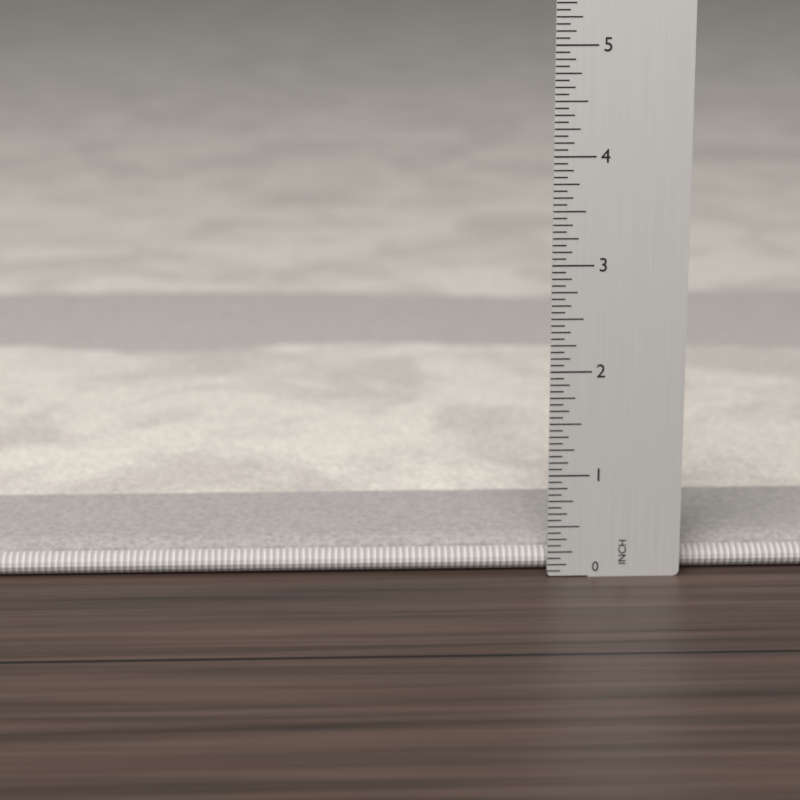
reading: 0.3125 in
